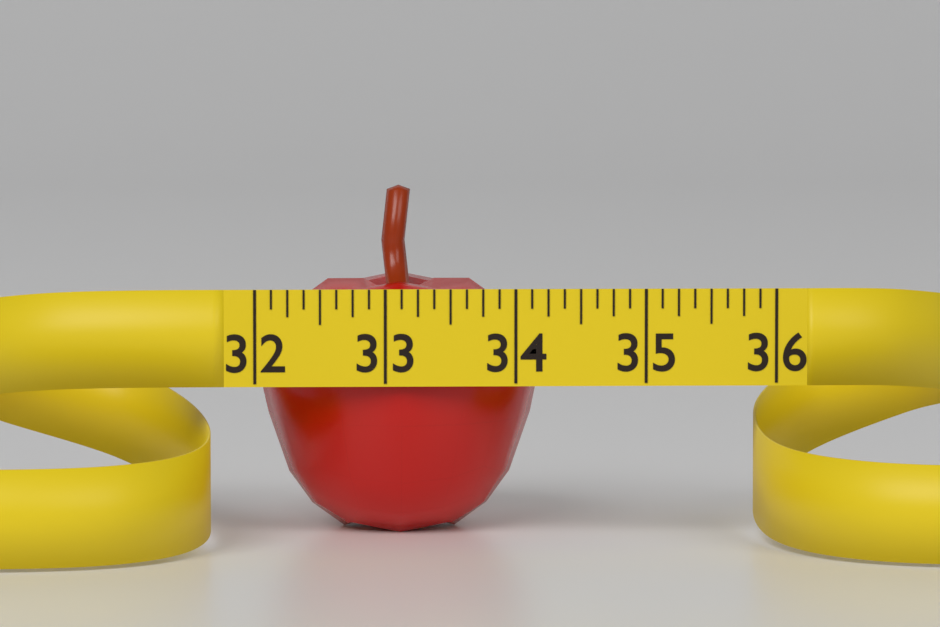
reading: 34.250 (no unit)
